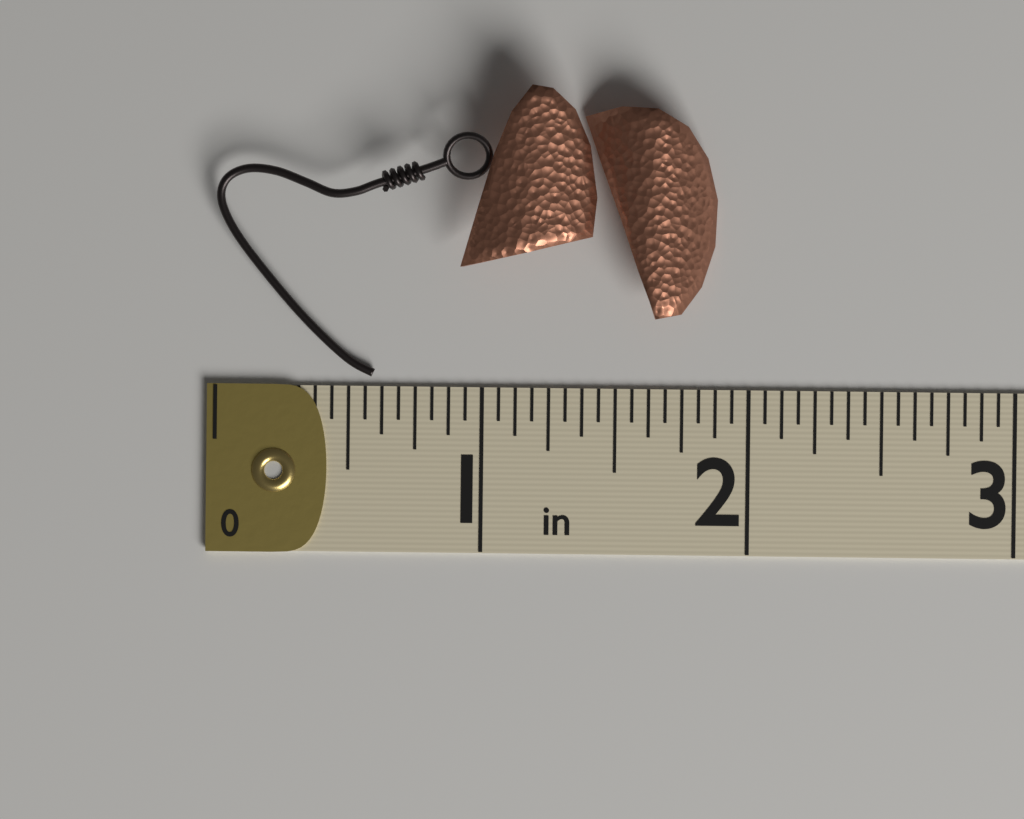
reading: 1.8750 in
